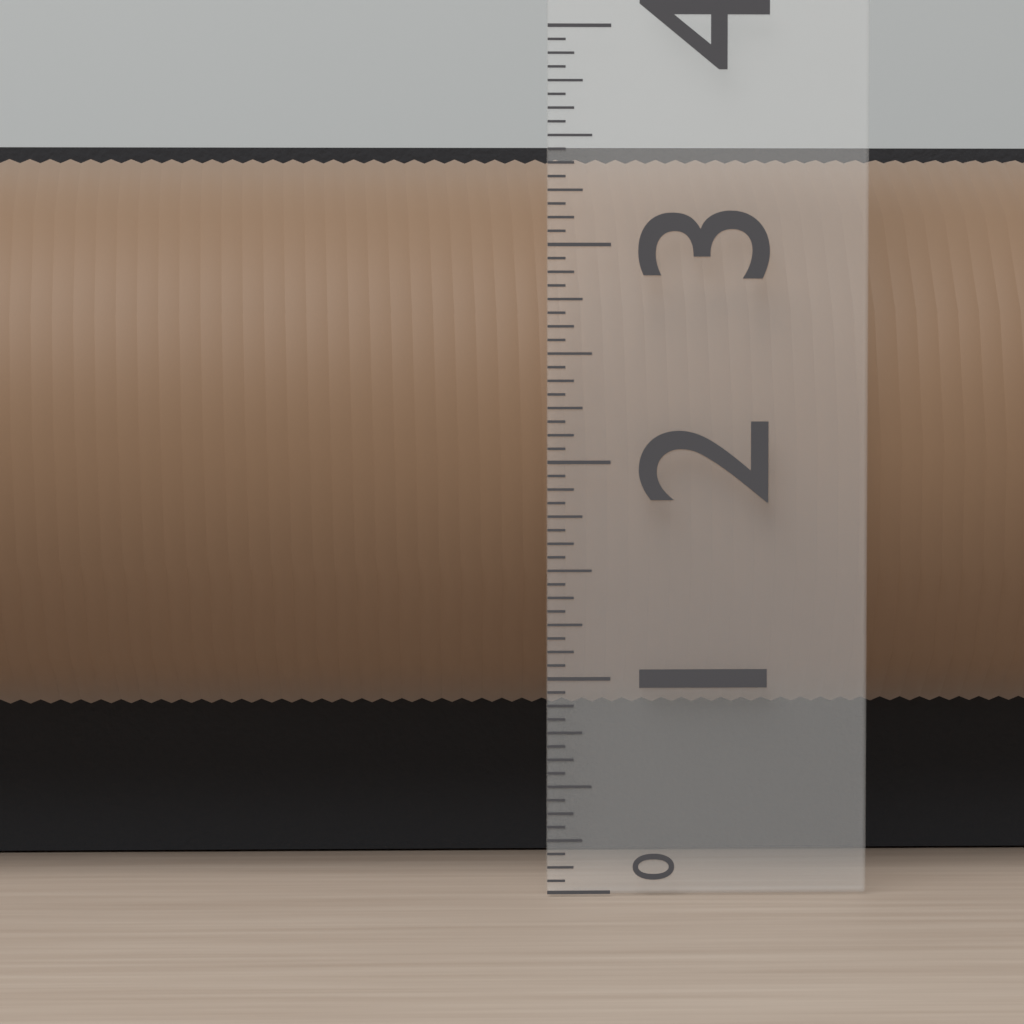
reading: 3.5000 (no unit)
